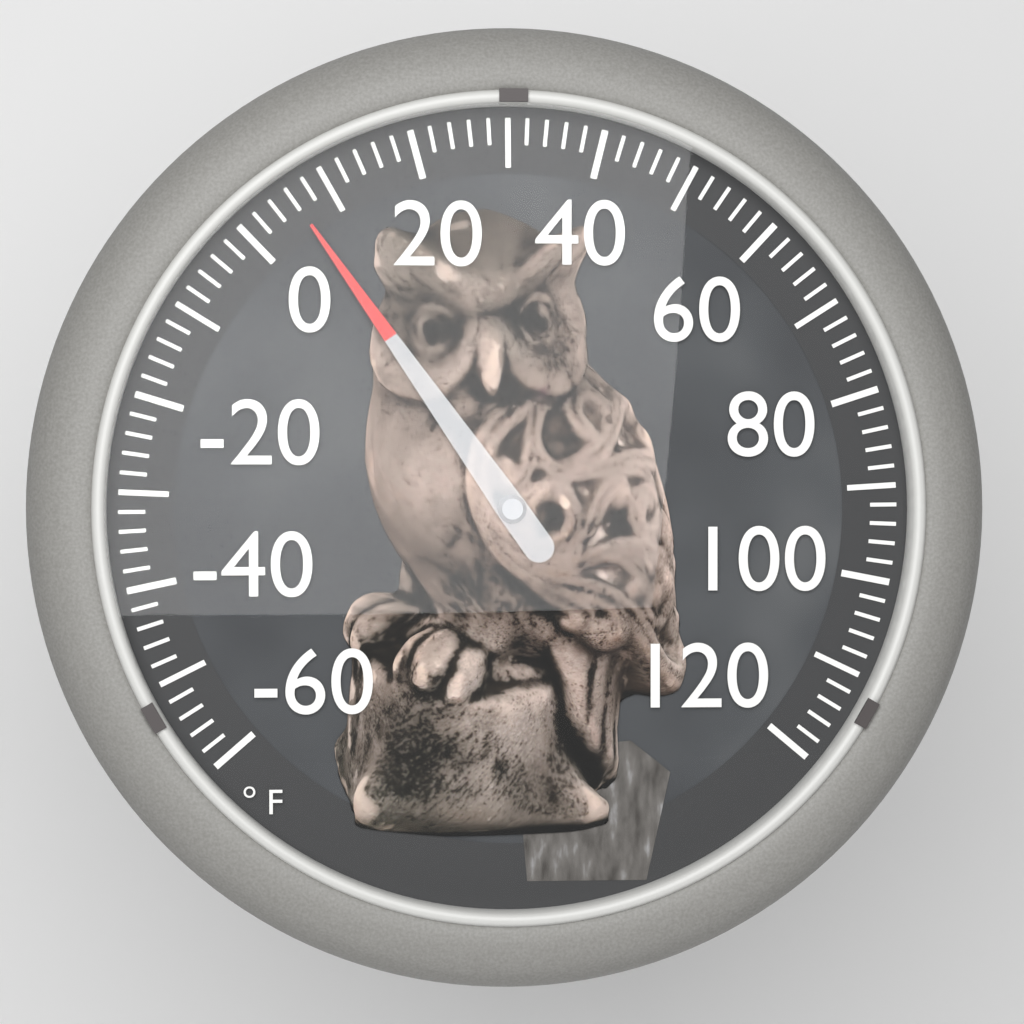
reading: 6 °F
